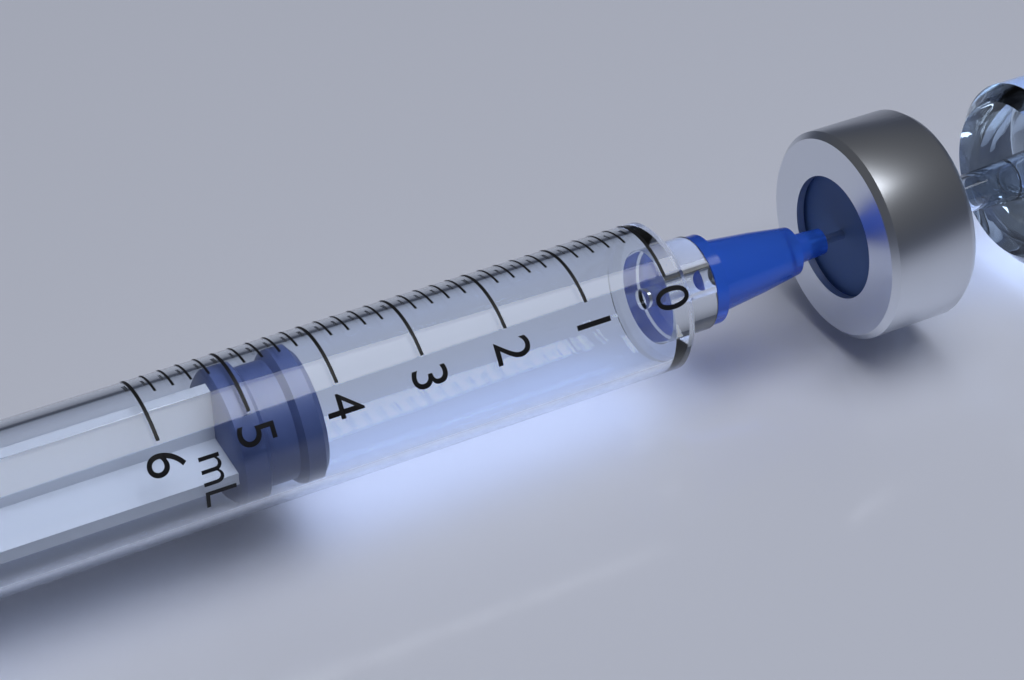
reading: 4.2 mL
